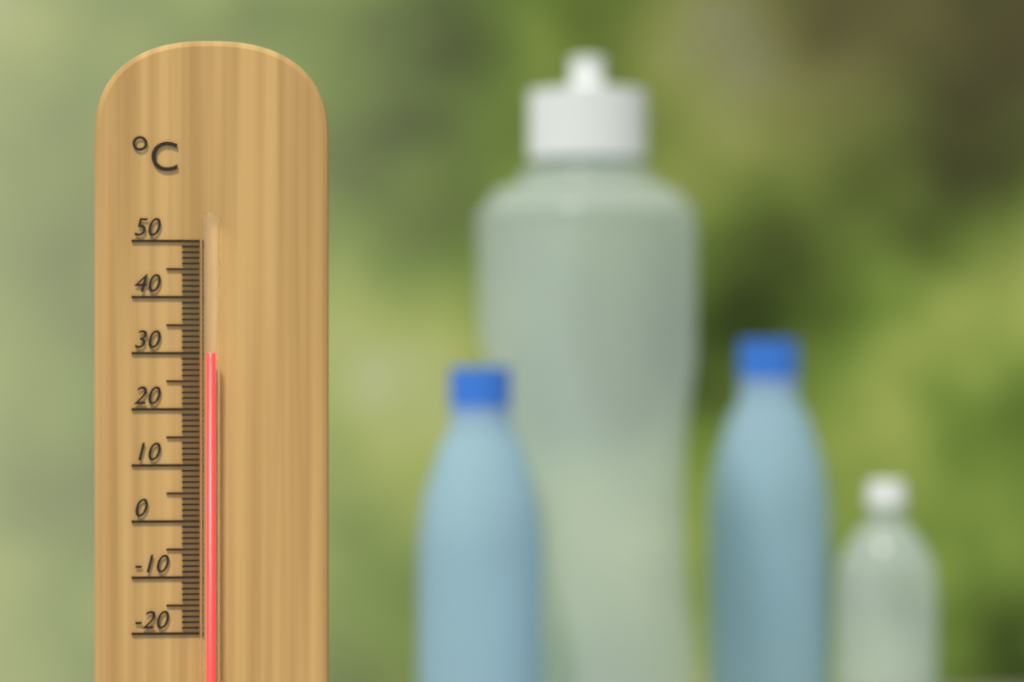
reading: 30 °C
